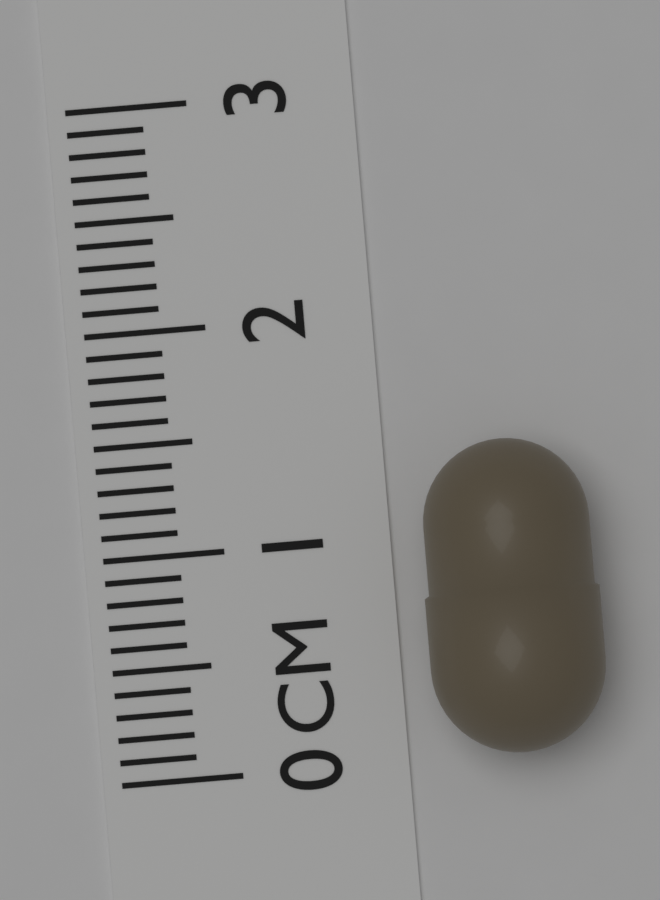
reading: 1.4 cm
